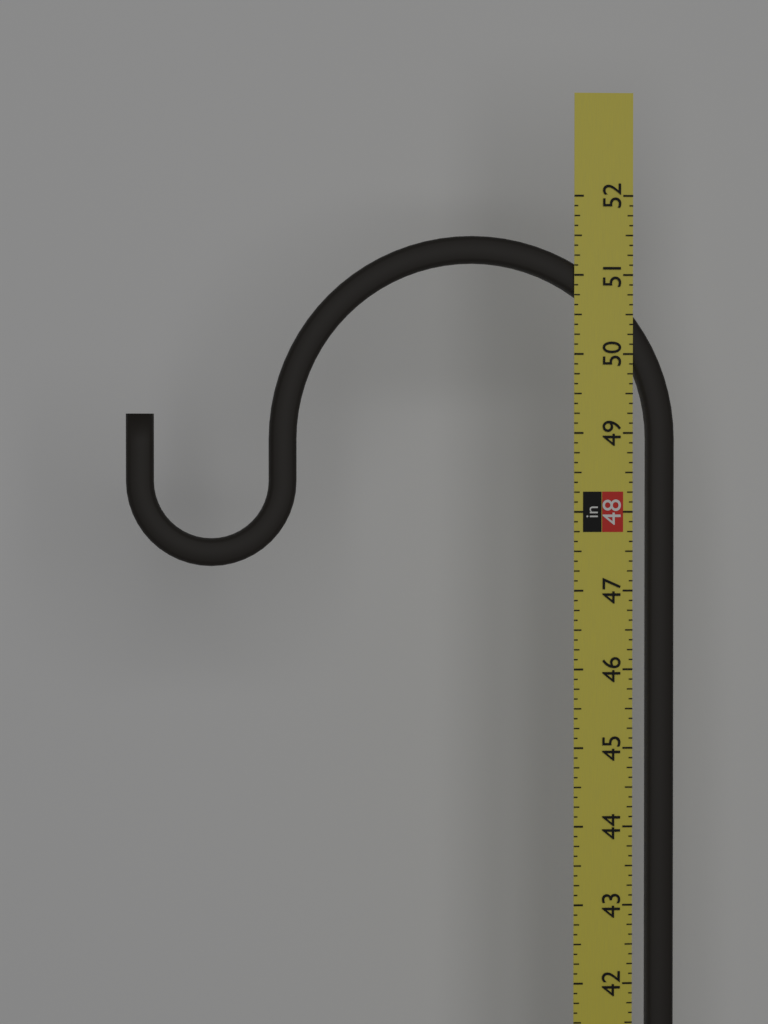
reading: 51.500 in
